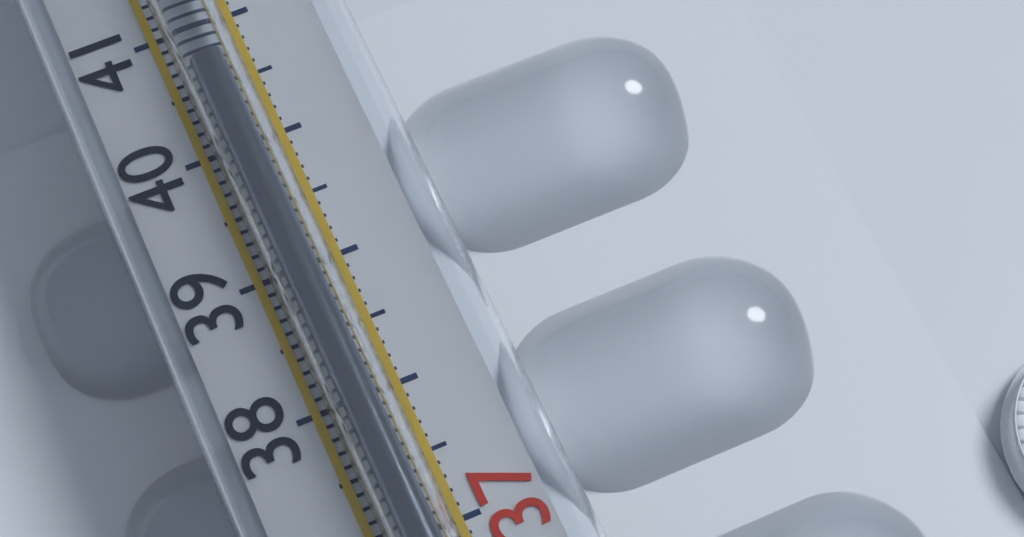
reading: 40.6 °C
